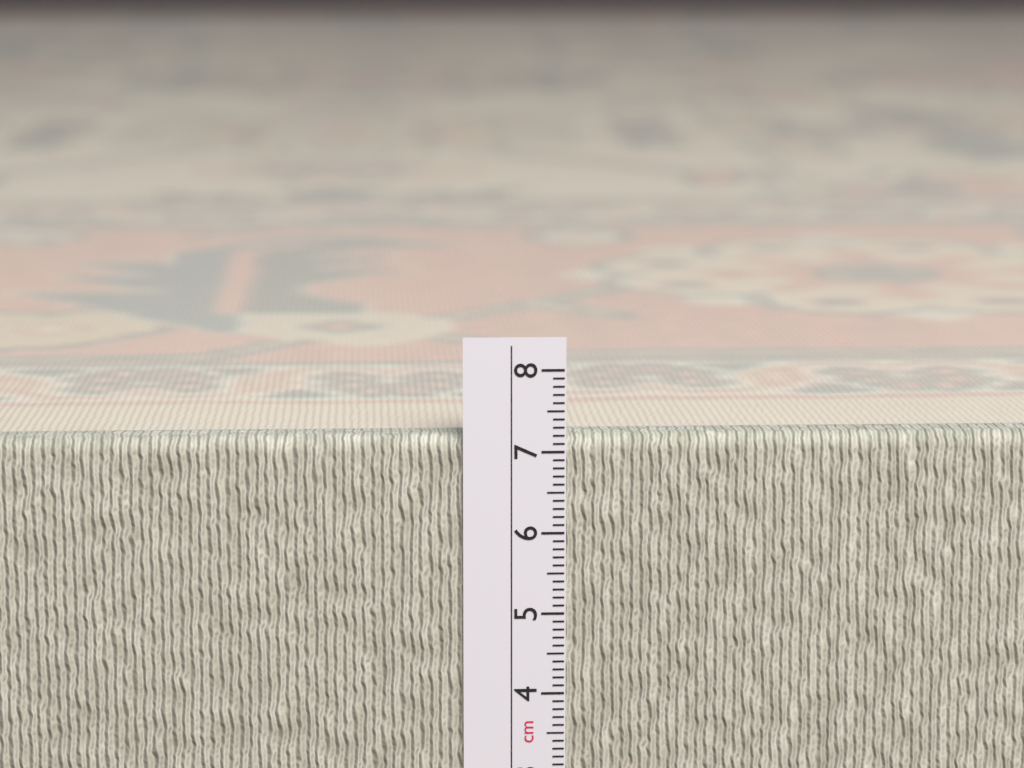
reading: 7.2 cm
